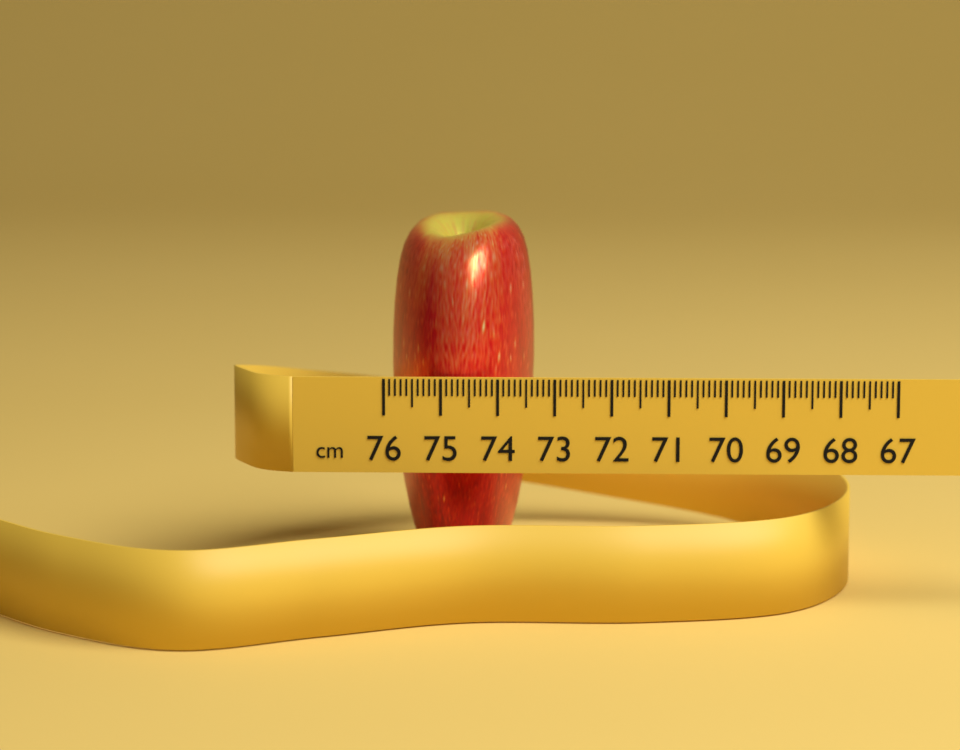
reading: 73.4 cm
